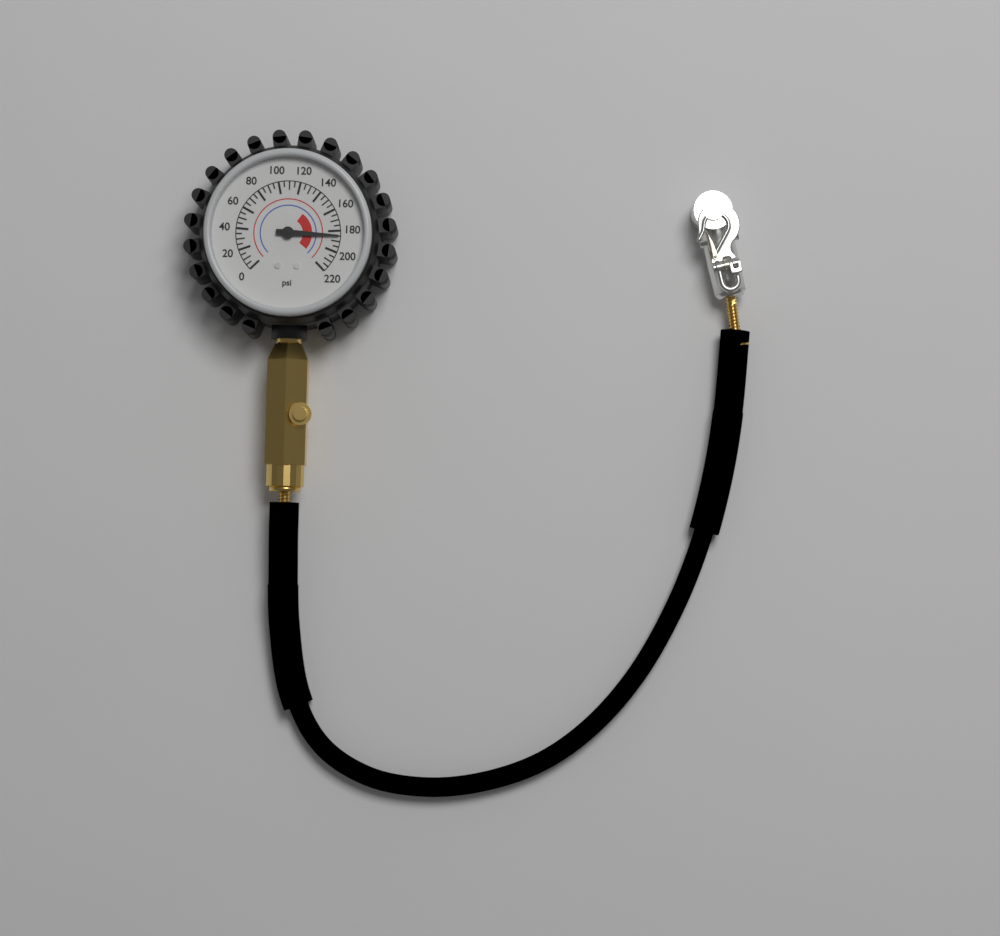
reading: 185 psi
